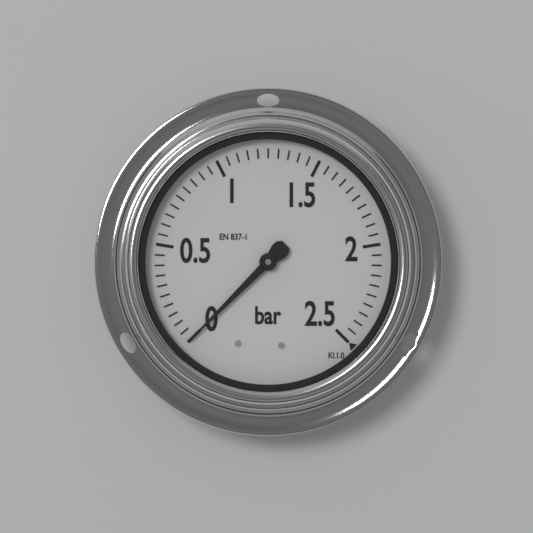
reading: 0.00 bar
